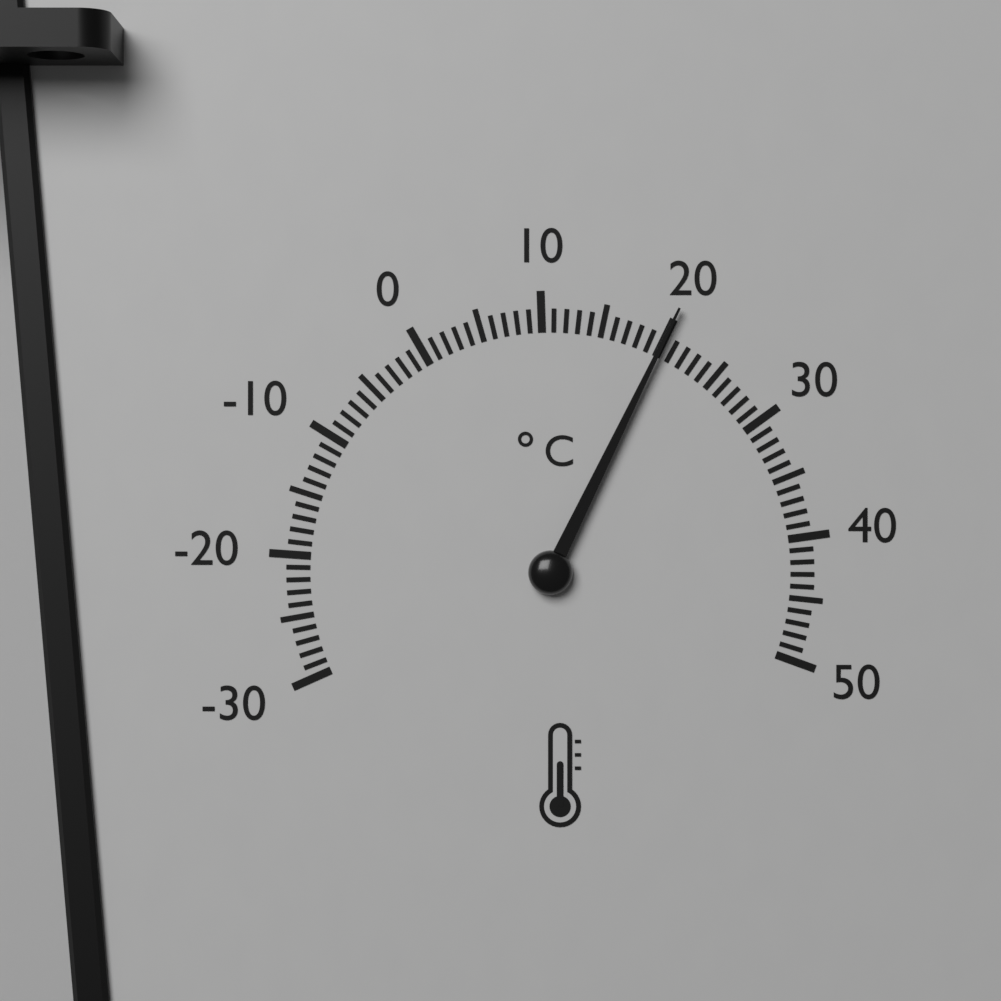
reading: 20 °C
